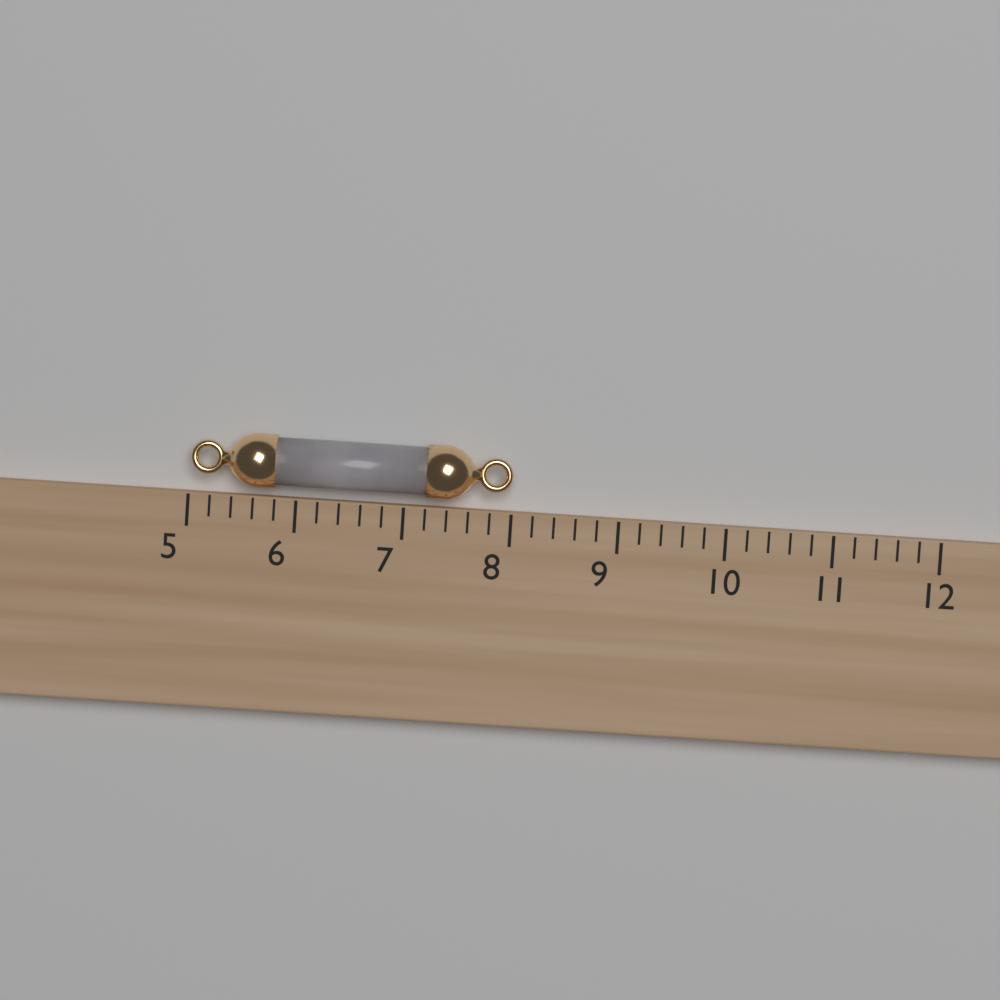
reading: 8.0 (no unit)
